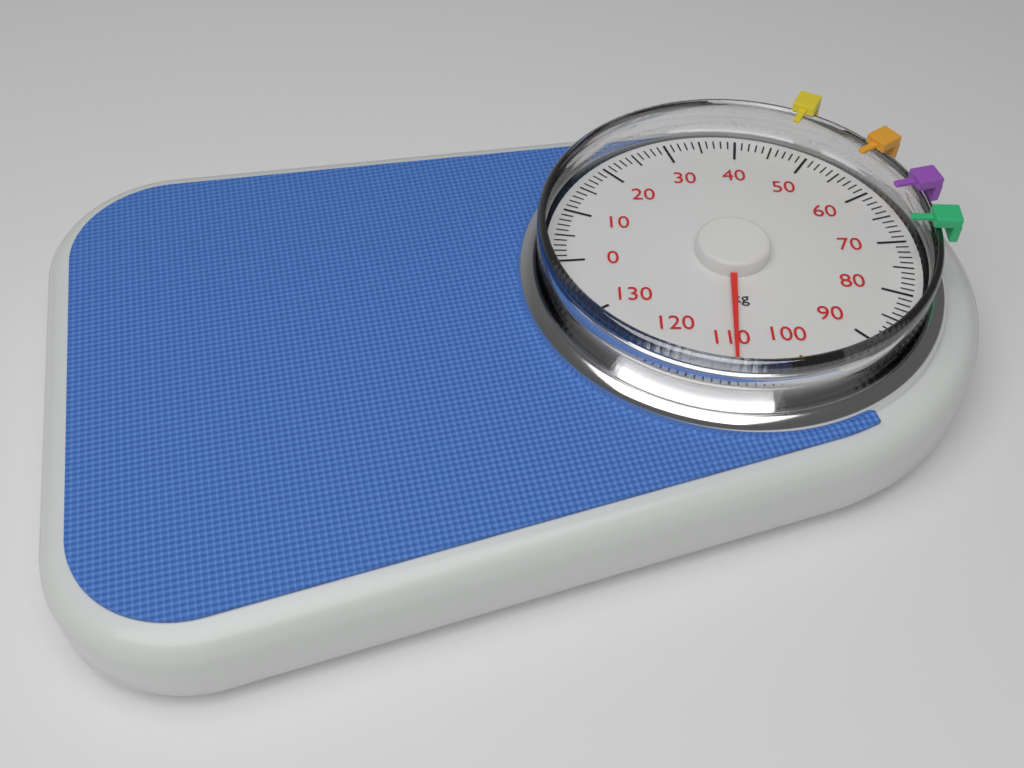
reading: 109 kg
